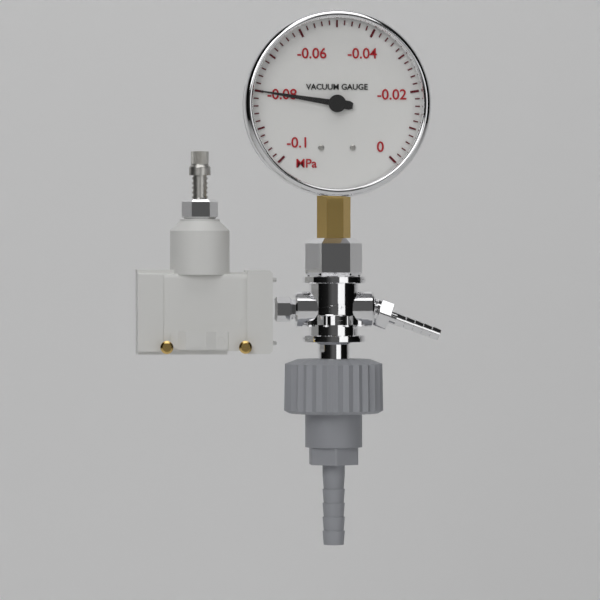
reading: -0.080 MPa
